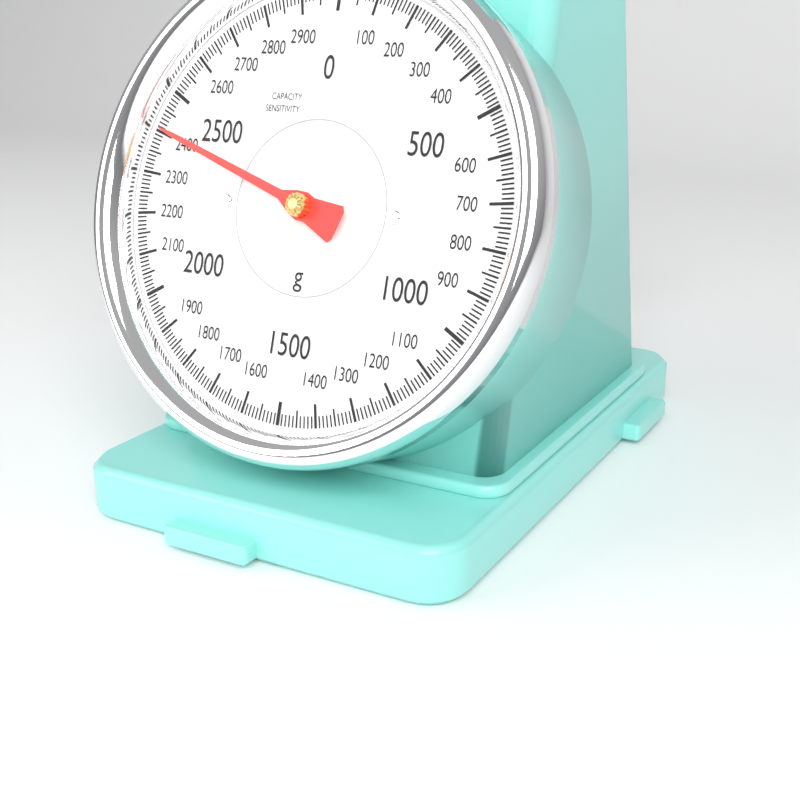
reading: 2410 g
